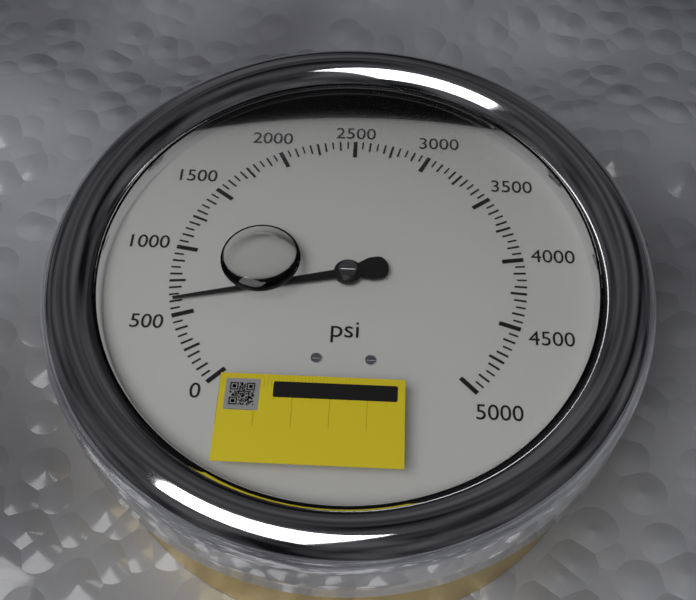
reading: 600 psi
